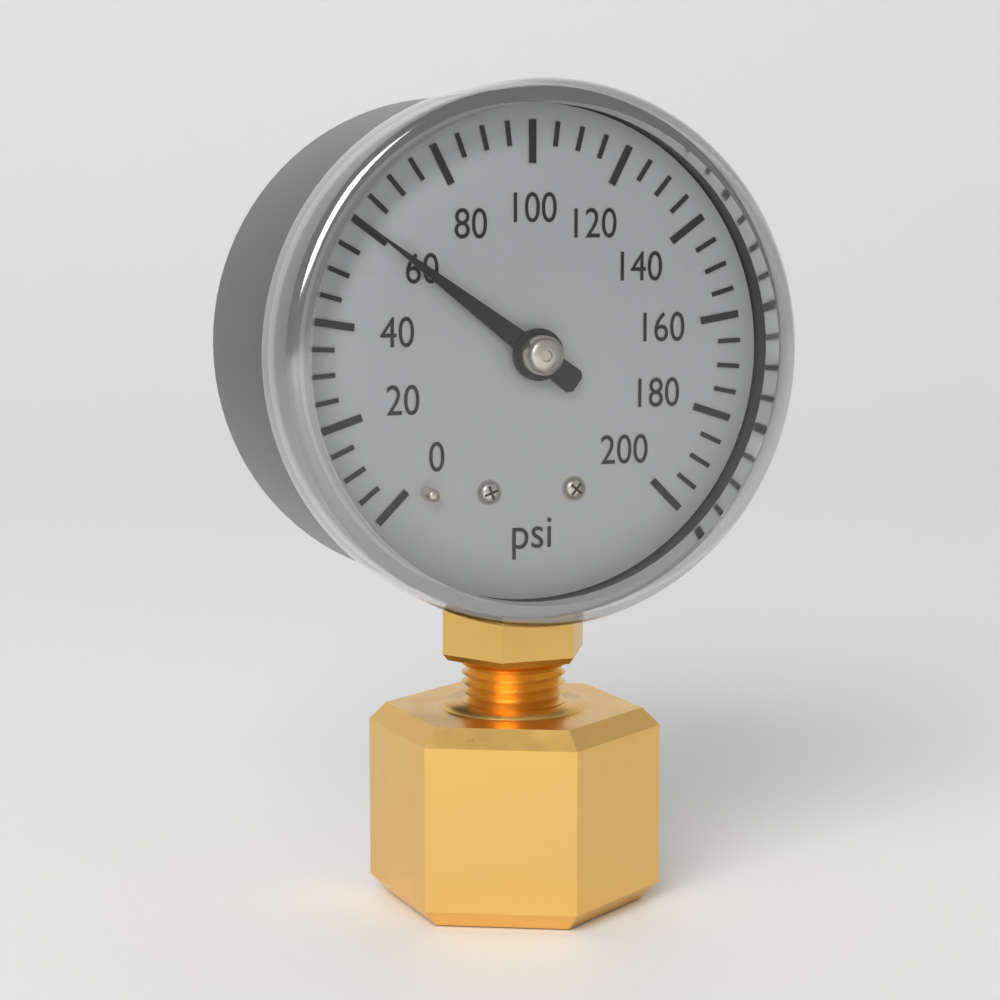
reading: 60 psi
